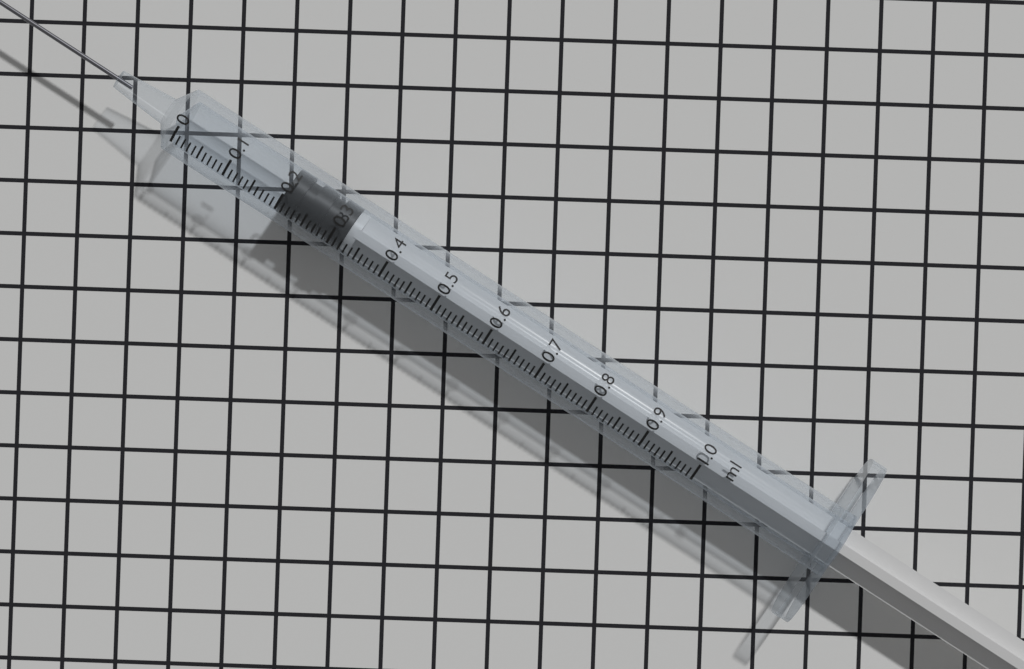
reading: 0.20 ml
